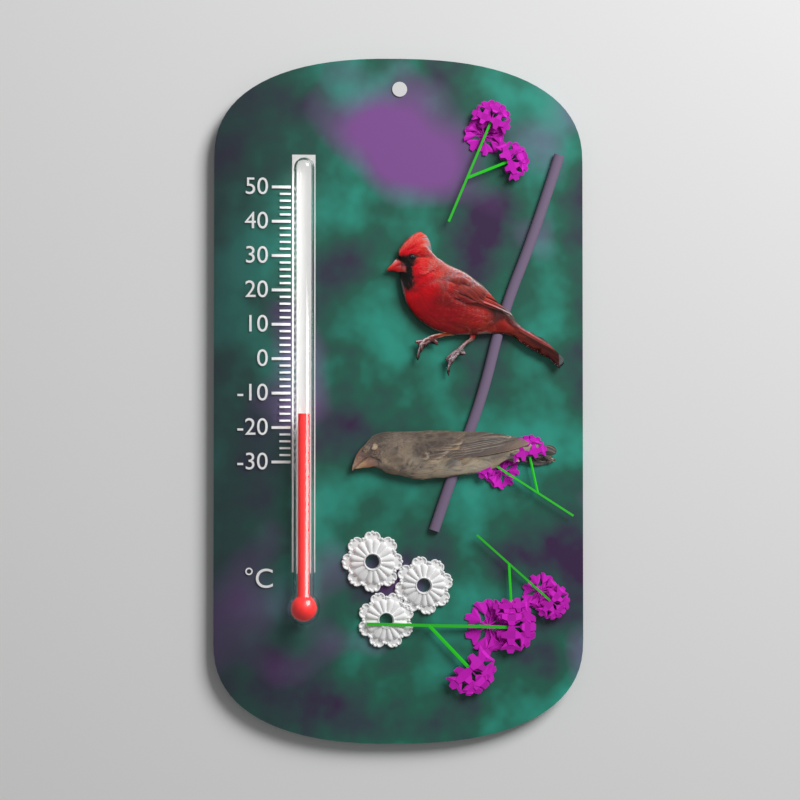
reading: -16 °C
